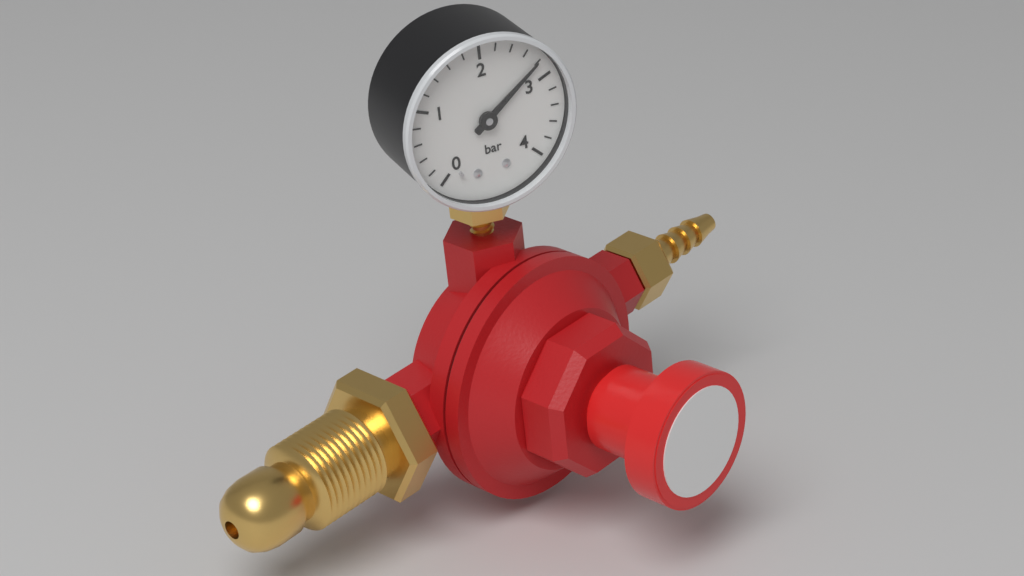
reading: 2.8 bar
